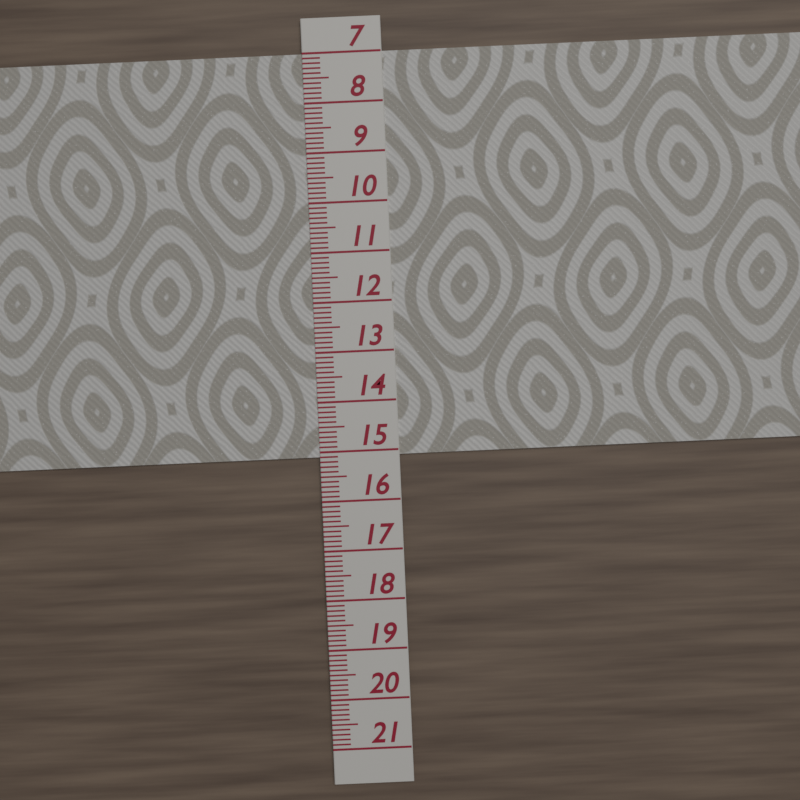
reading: 15.1 (no unit)
